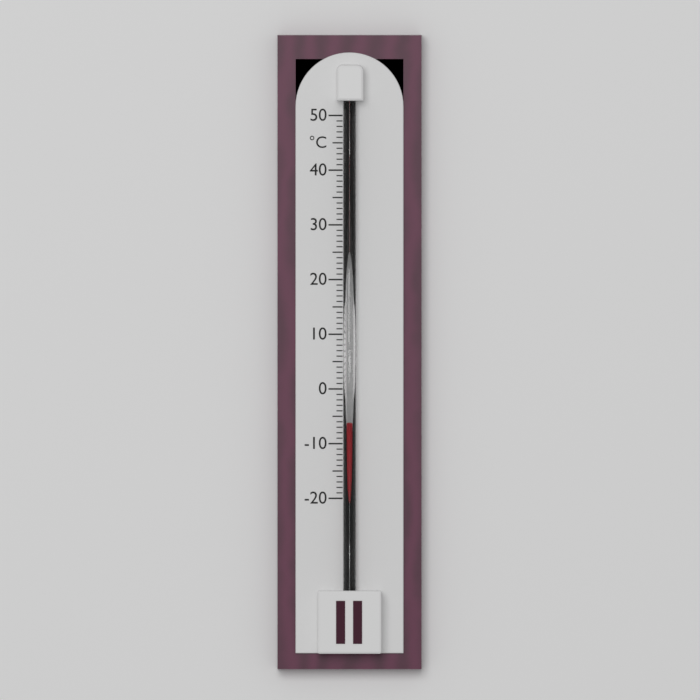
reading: -6 °C
